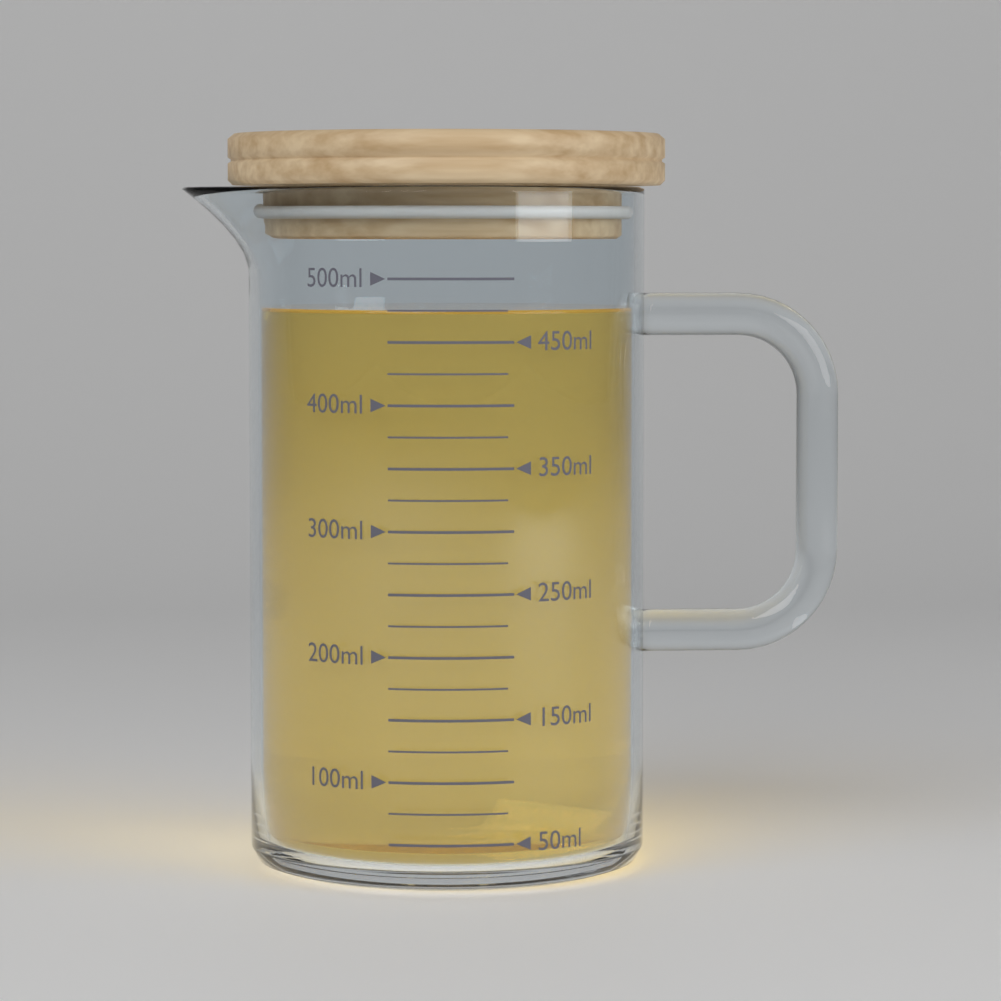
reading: 475 ml
